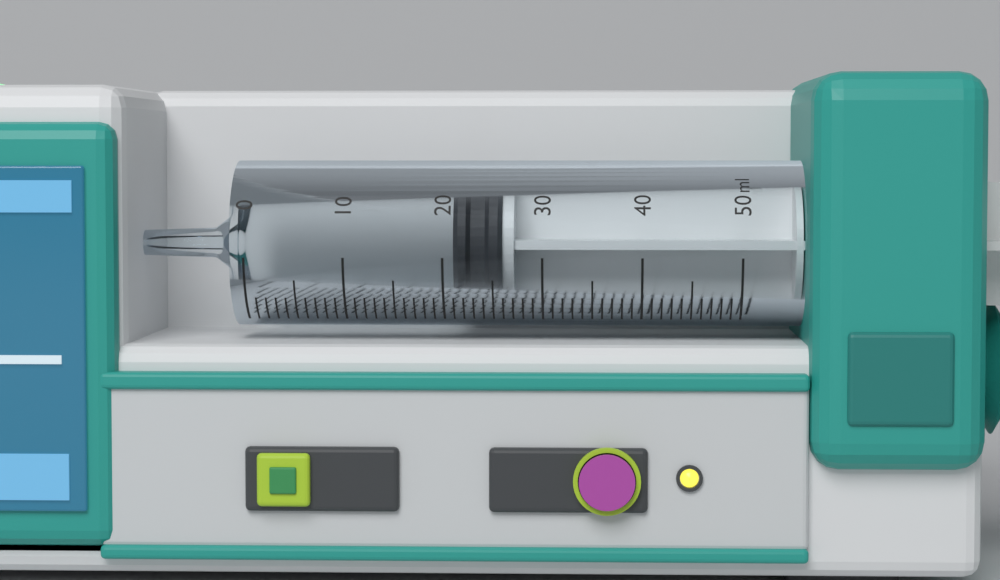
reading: 21 ml
